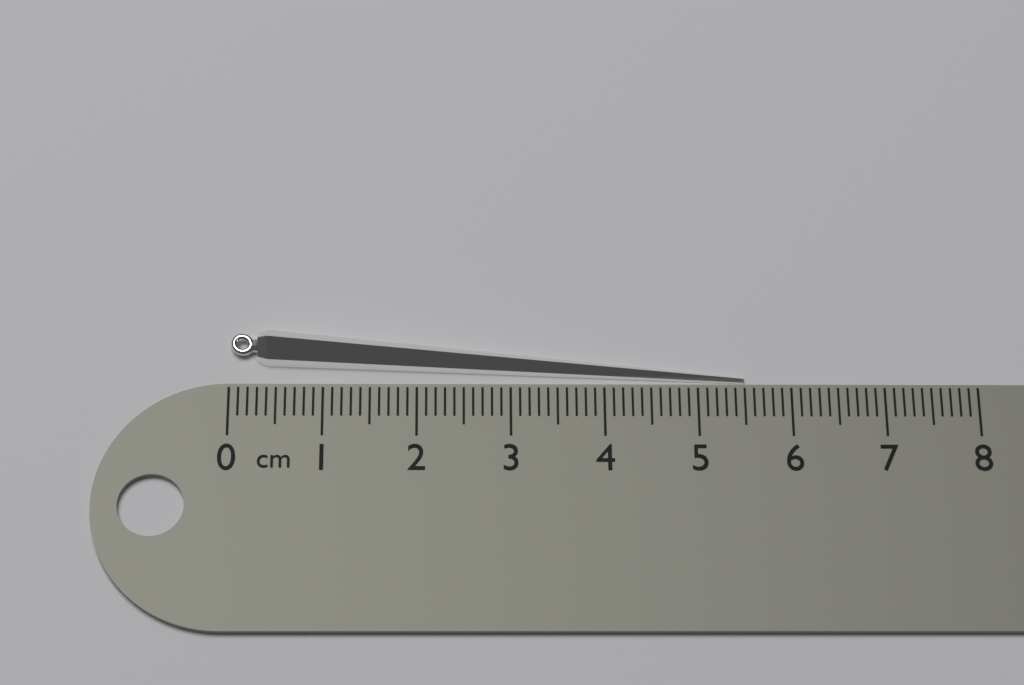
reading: 5.5 cm
